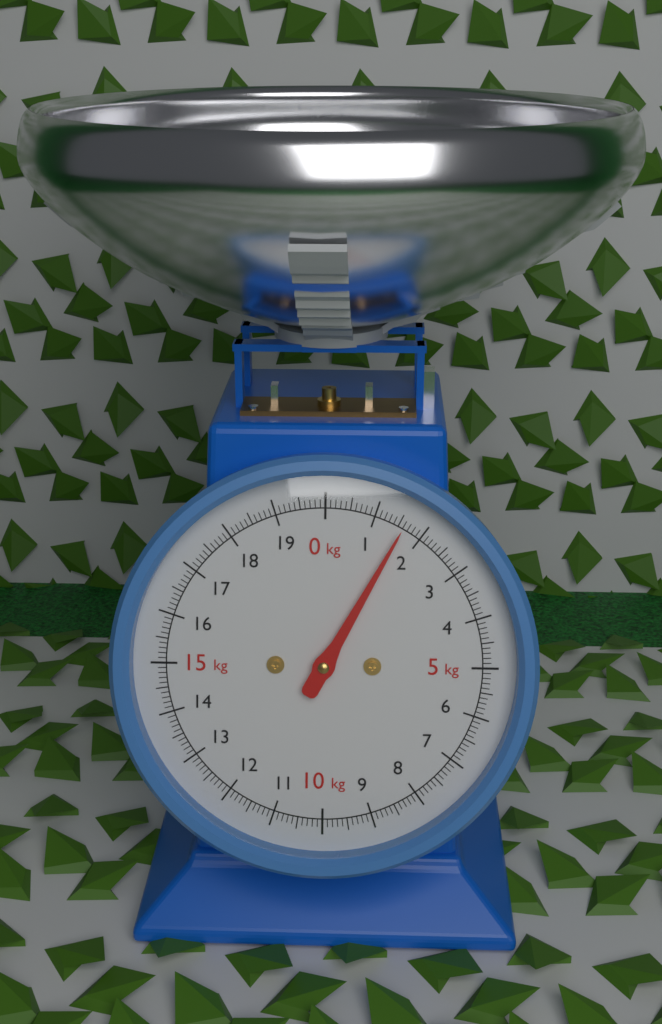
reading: 1.6 kg
